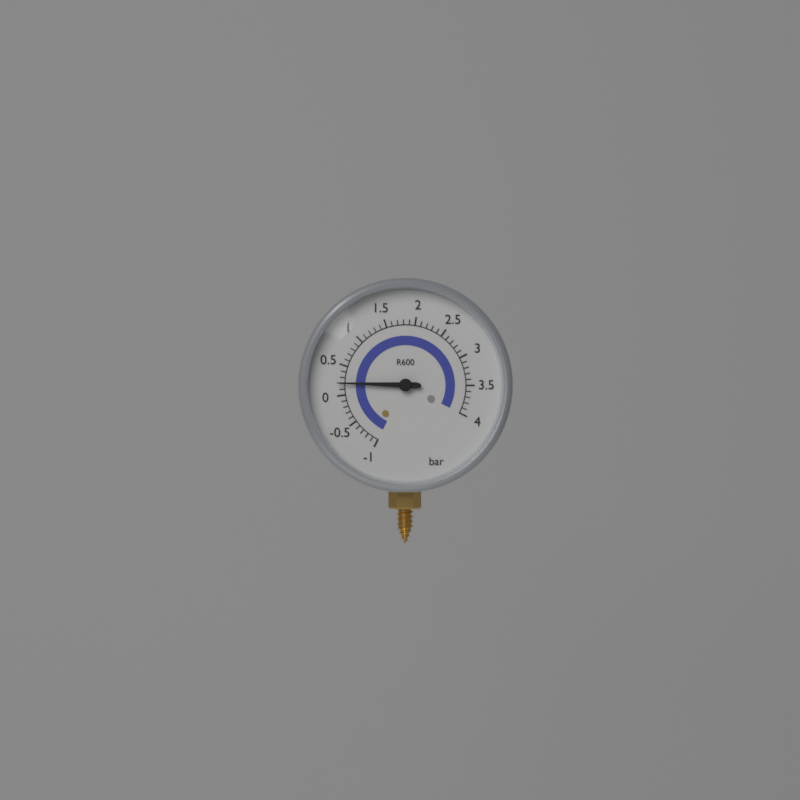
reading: 0.2 bar
